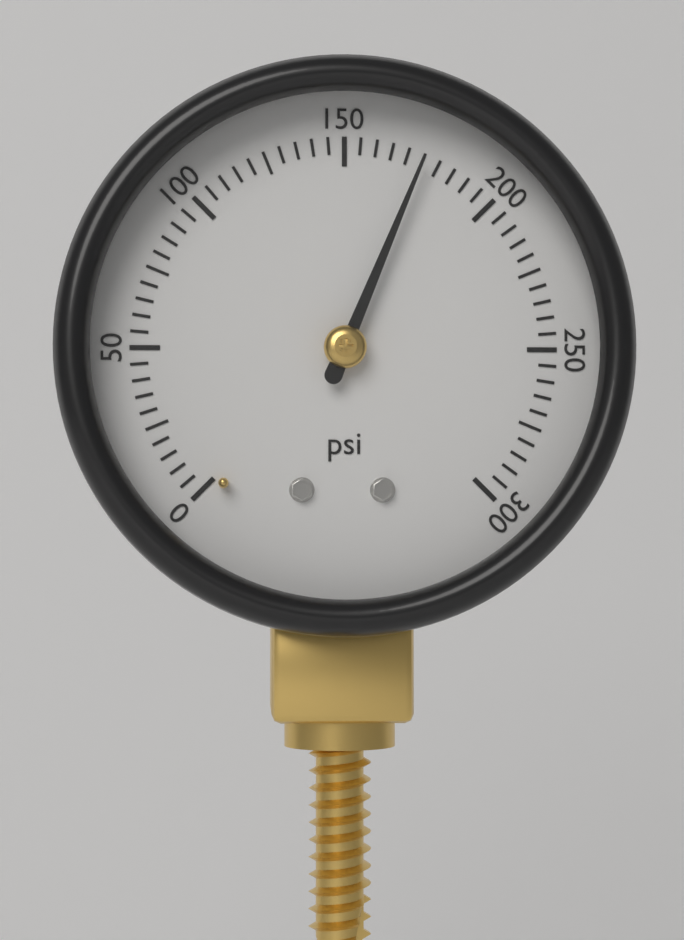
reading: 175 psi
